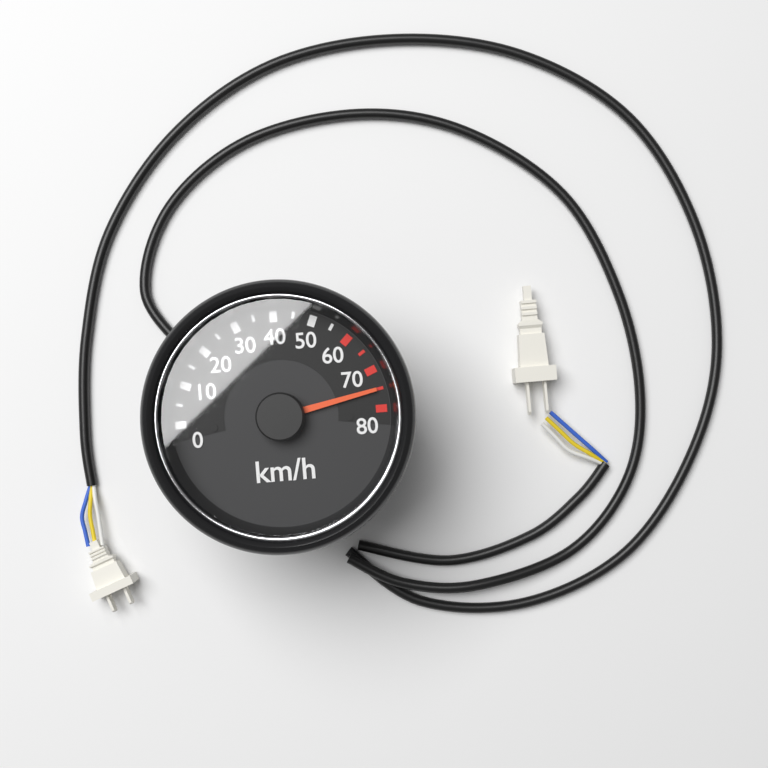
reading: 75 km/h
